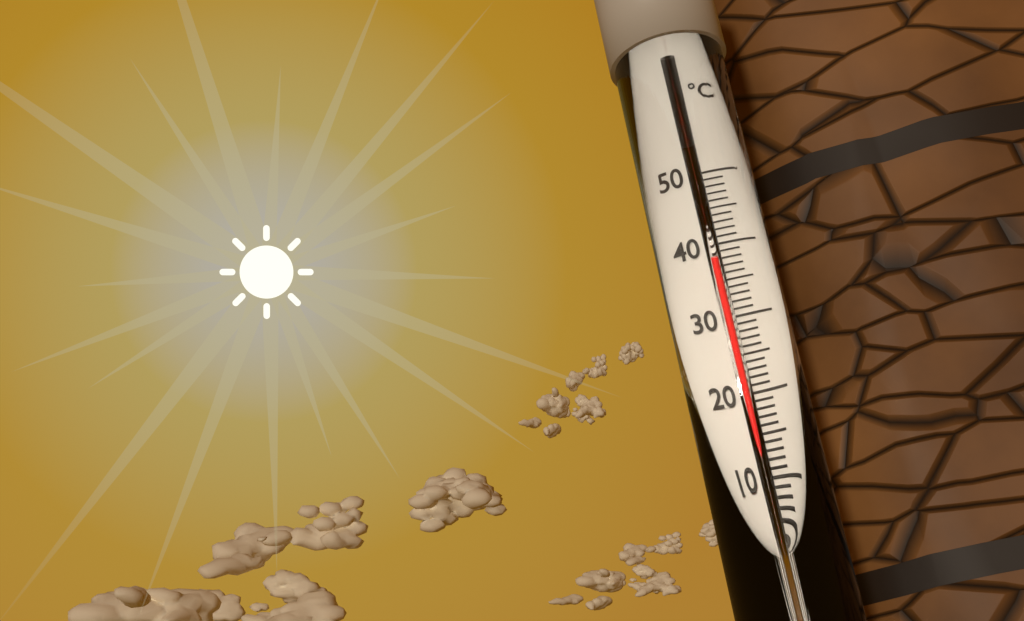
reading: 38 °C
